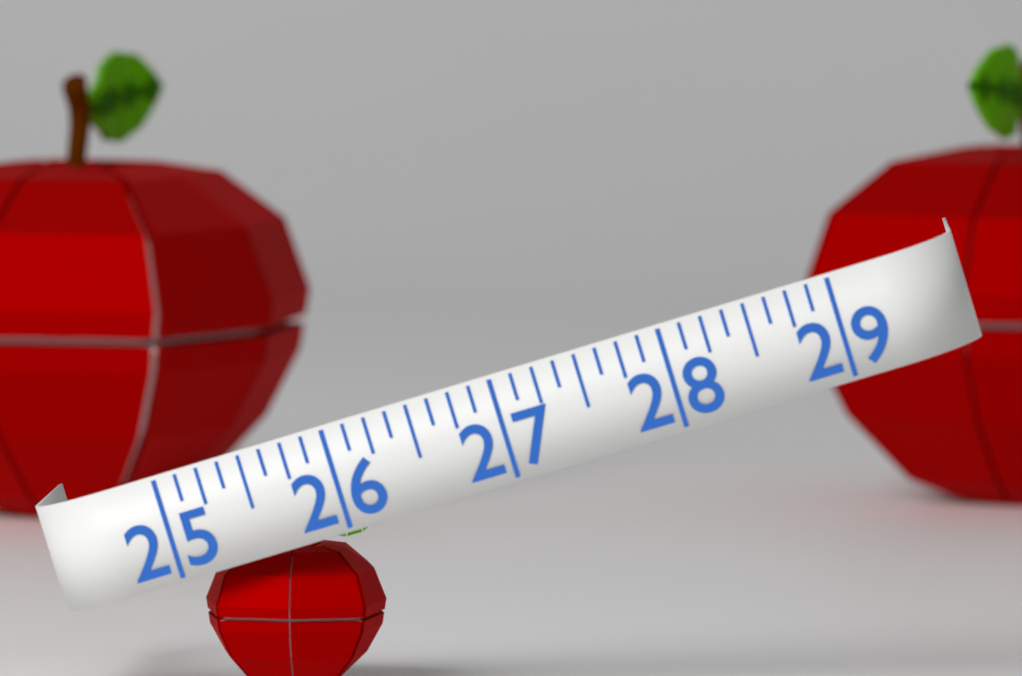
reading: 26.125 (no unit)
